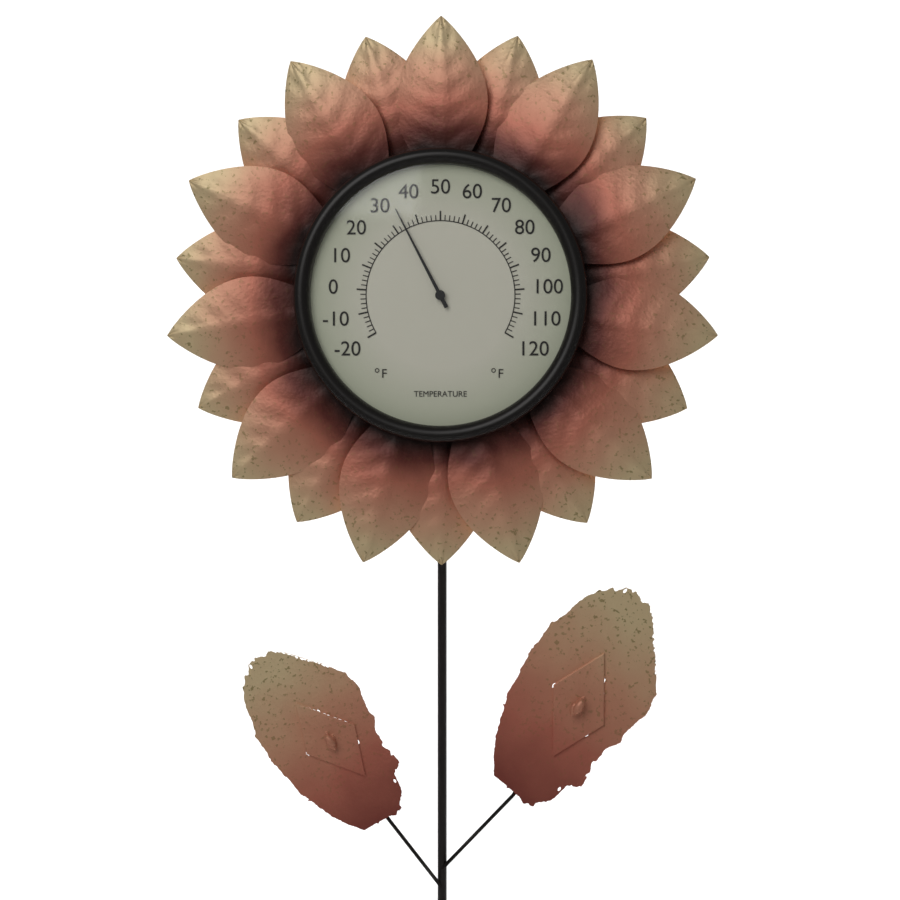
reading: 34 °F
